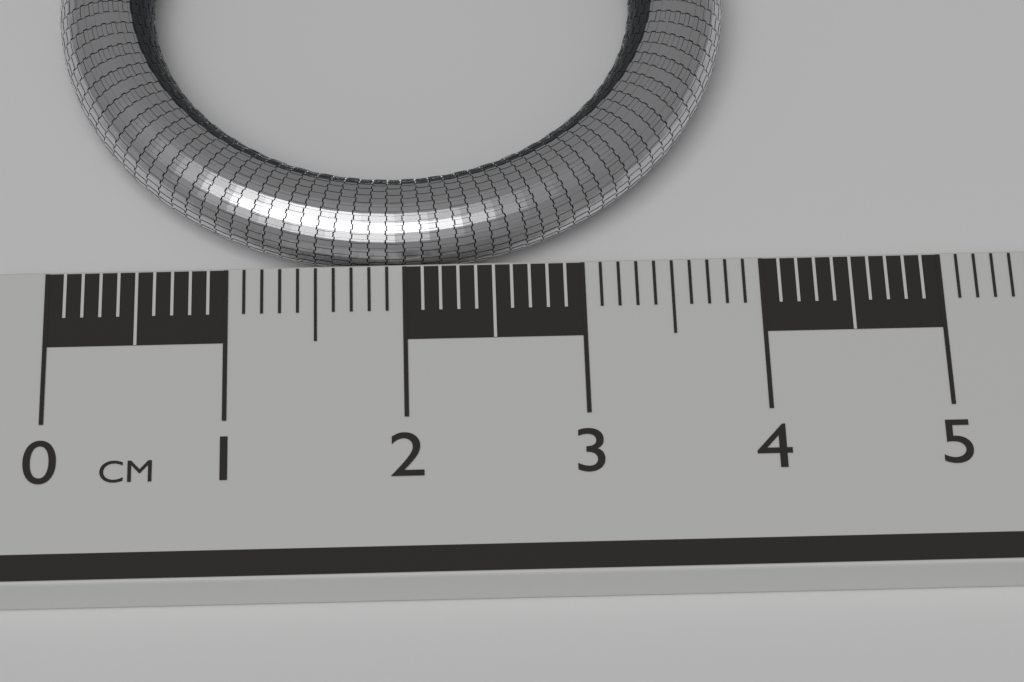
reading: 3.9 cm
